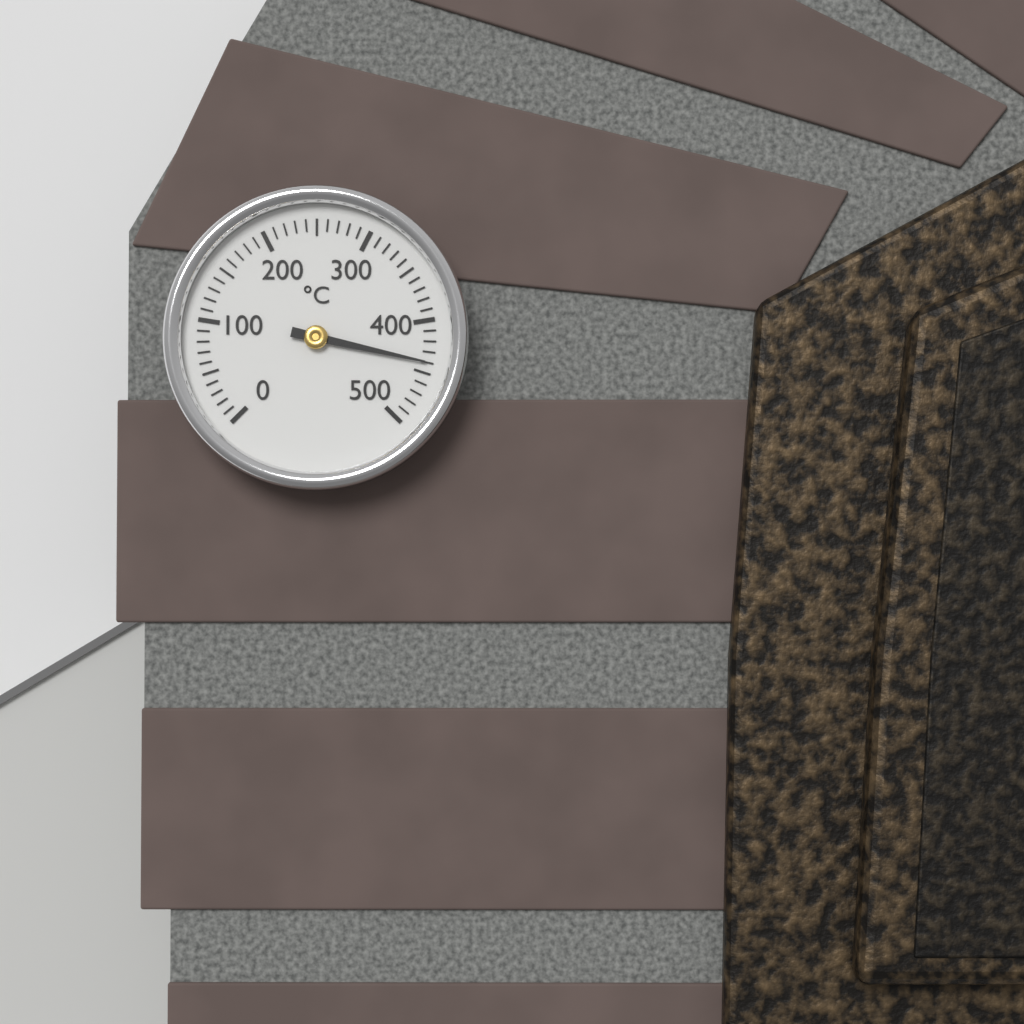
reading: 440 °C
